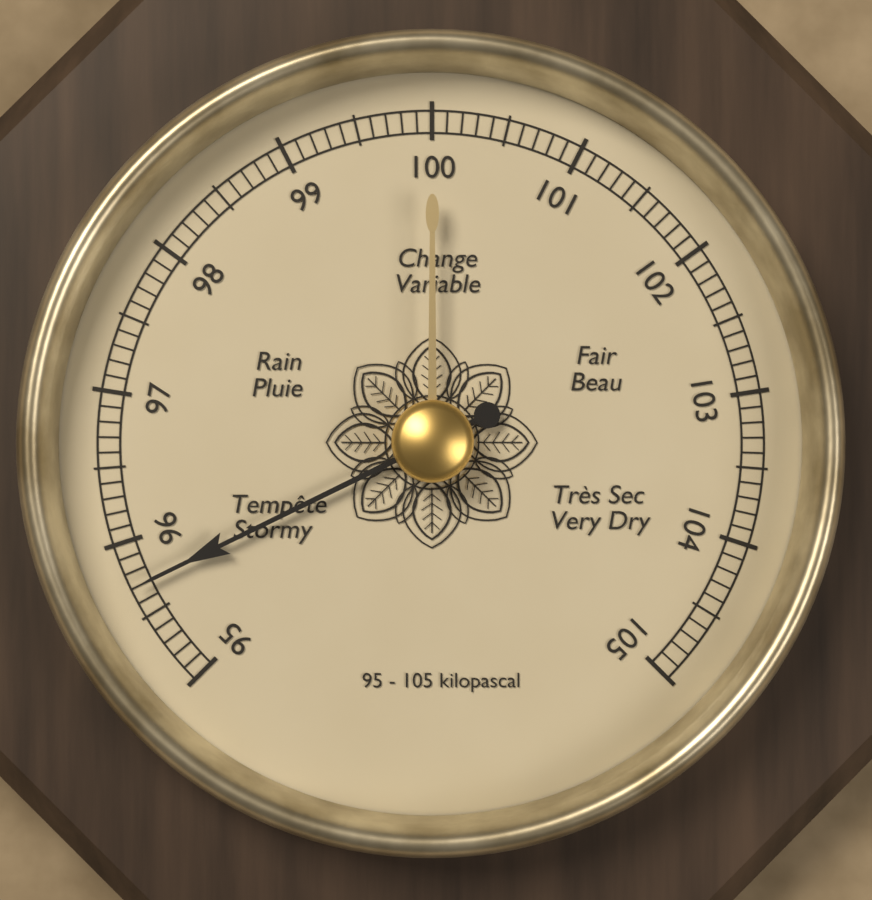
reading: 95.7 kPa
